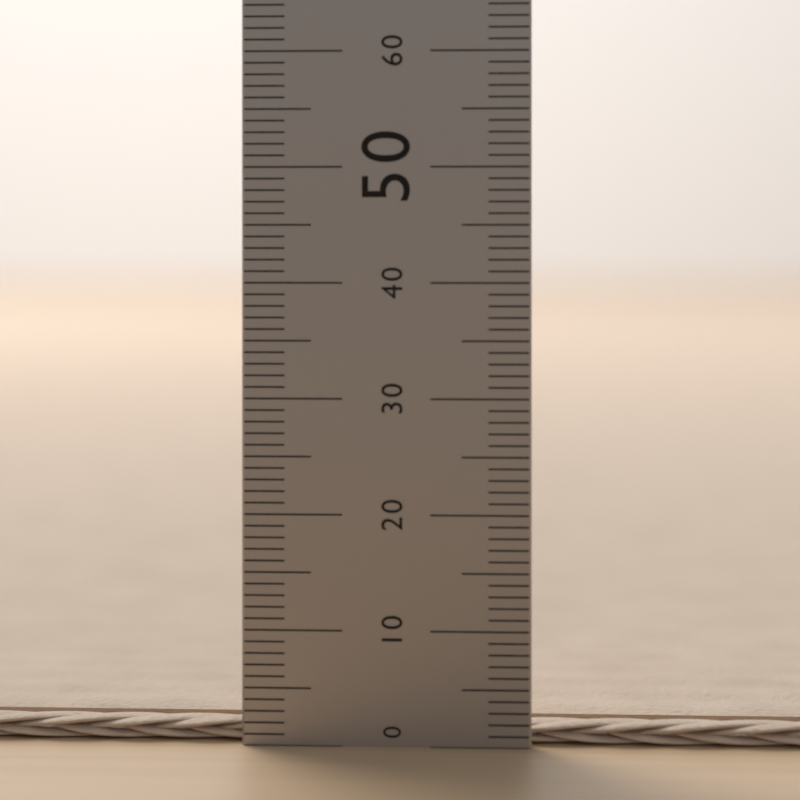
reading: 2 (no unit)
